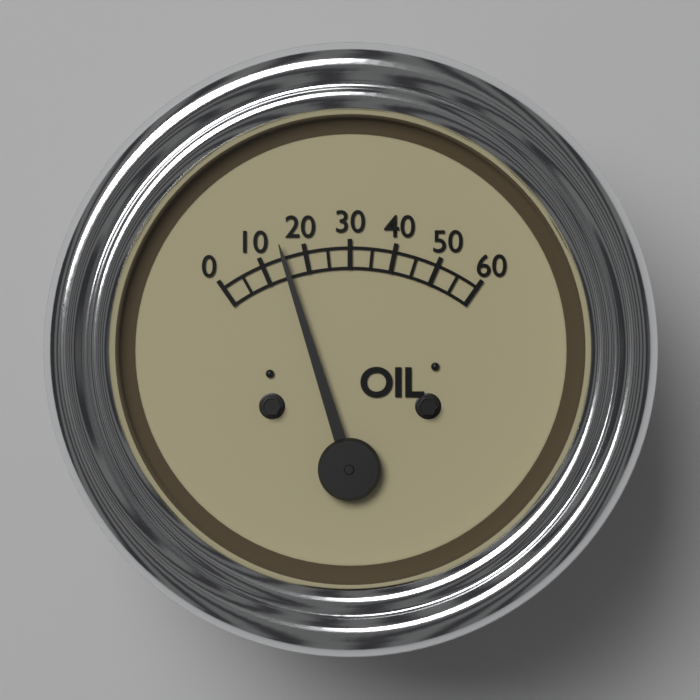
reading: 15 (no unit)
